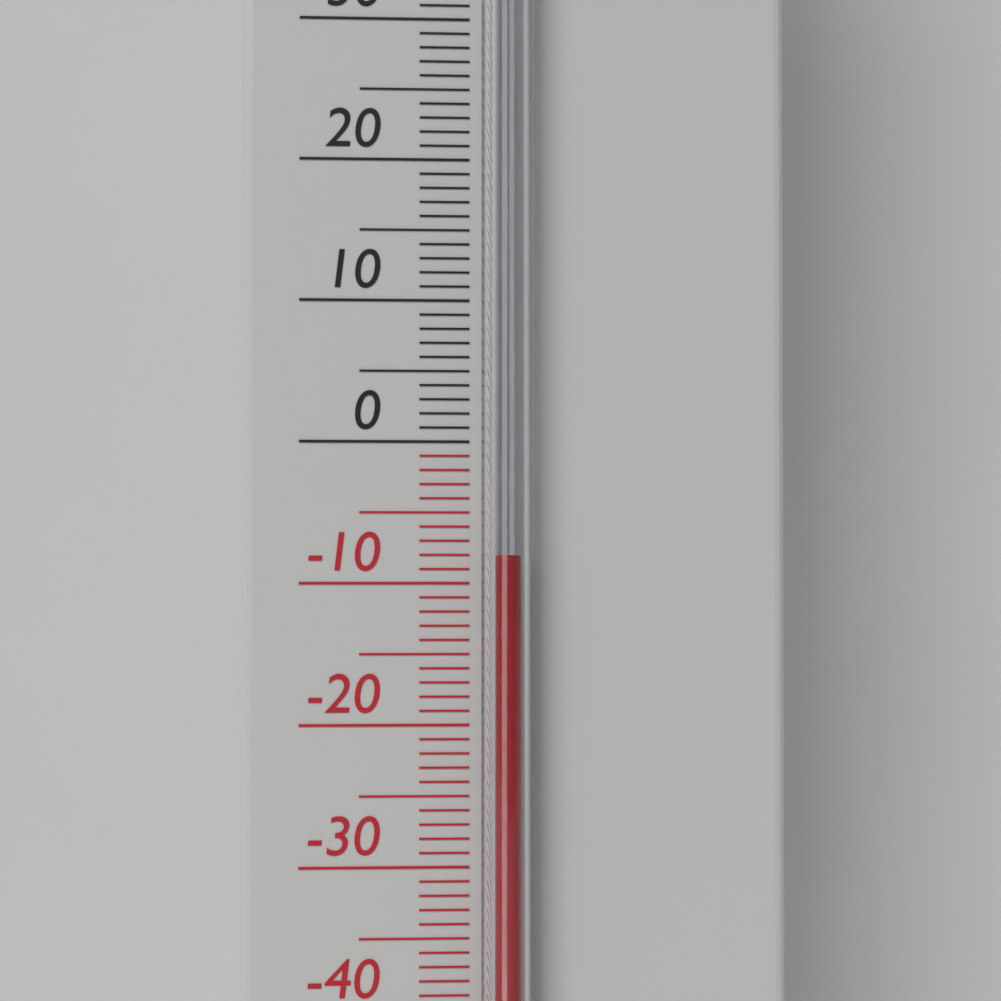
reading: -8 °C
